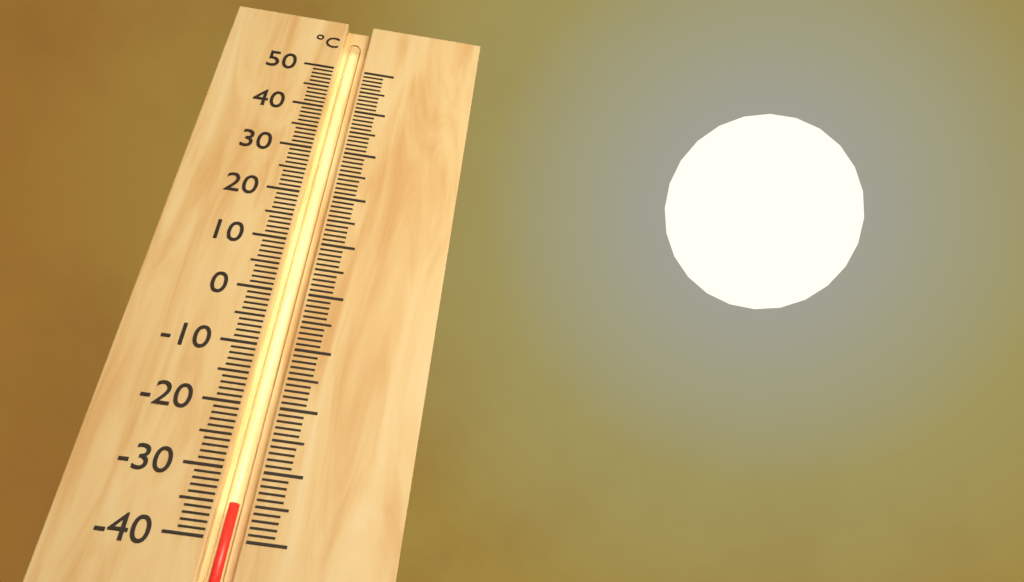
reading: -35 °C
